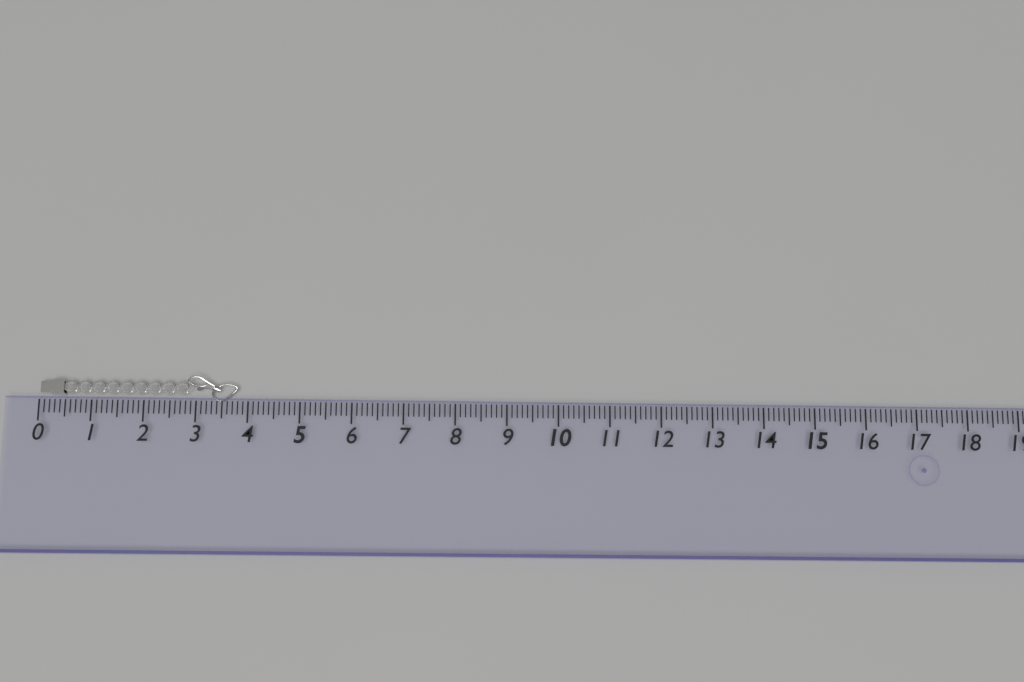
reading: 3.8 (no unit)
